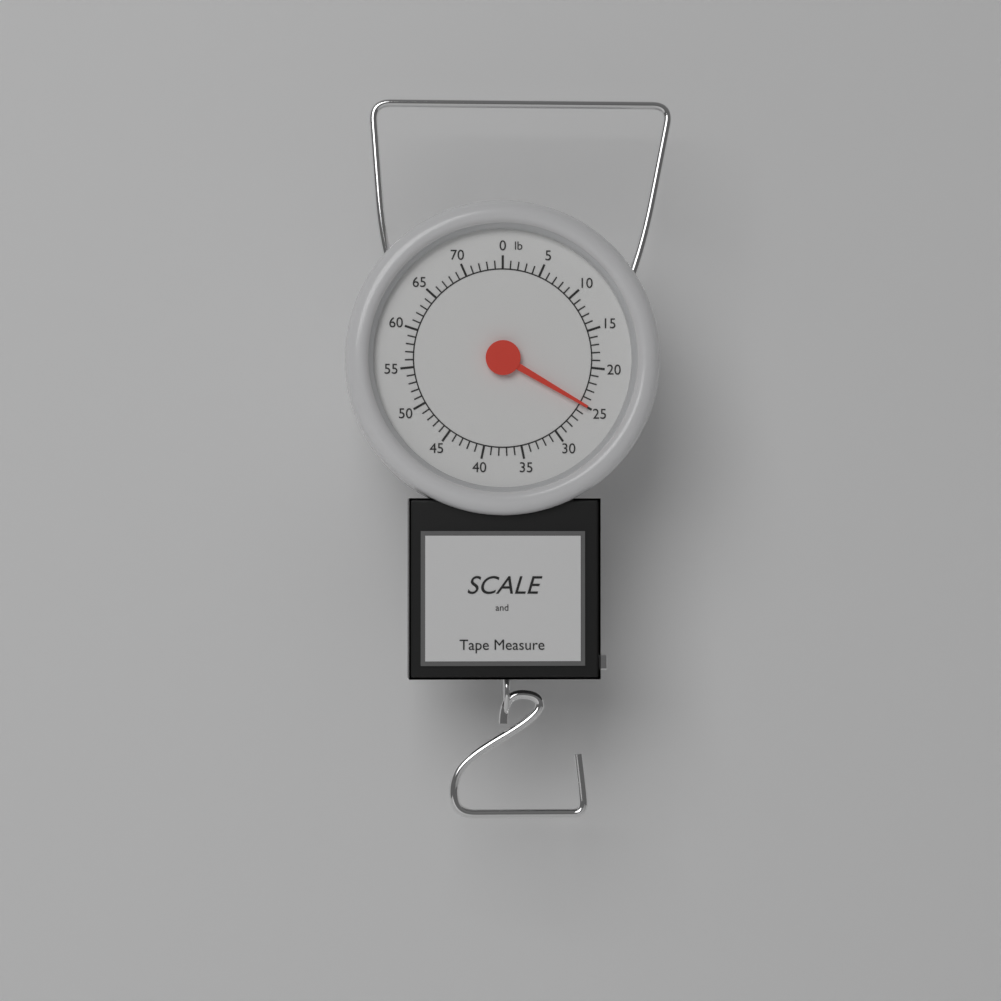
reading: 25 lb
